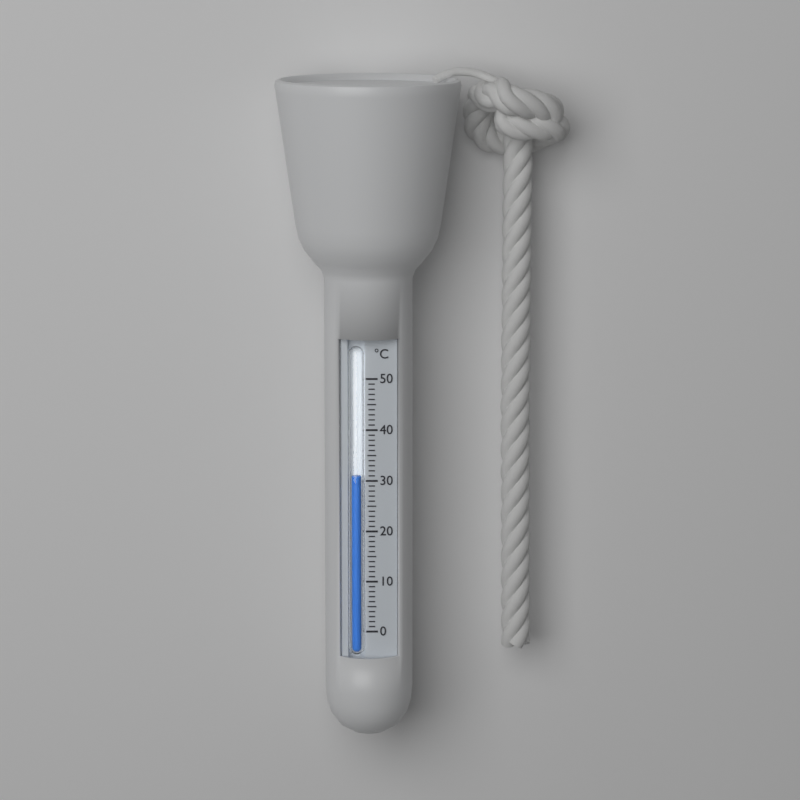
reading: 31 °C
